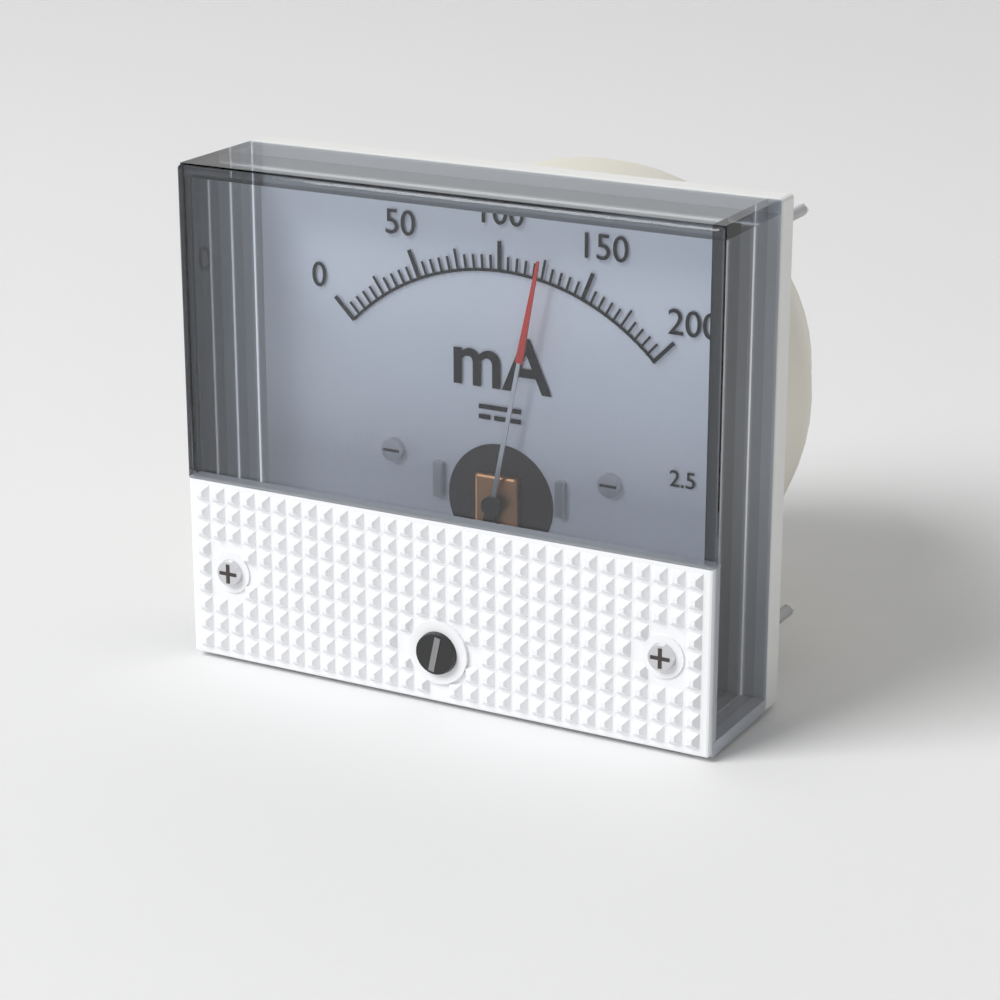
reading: 125 mA
